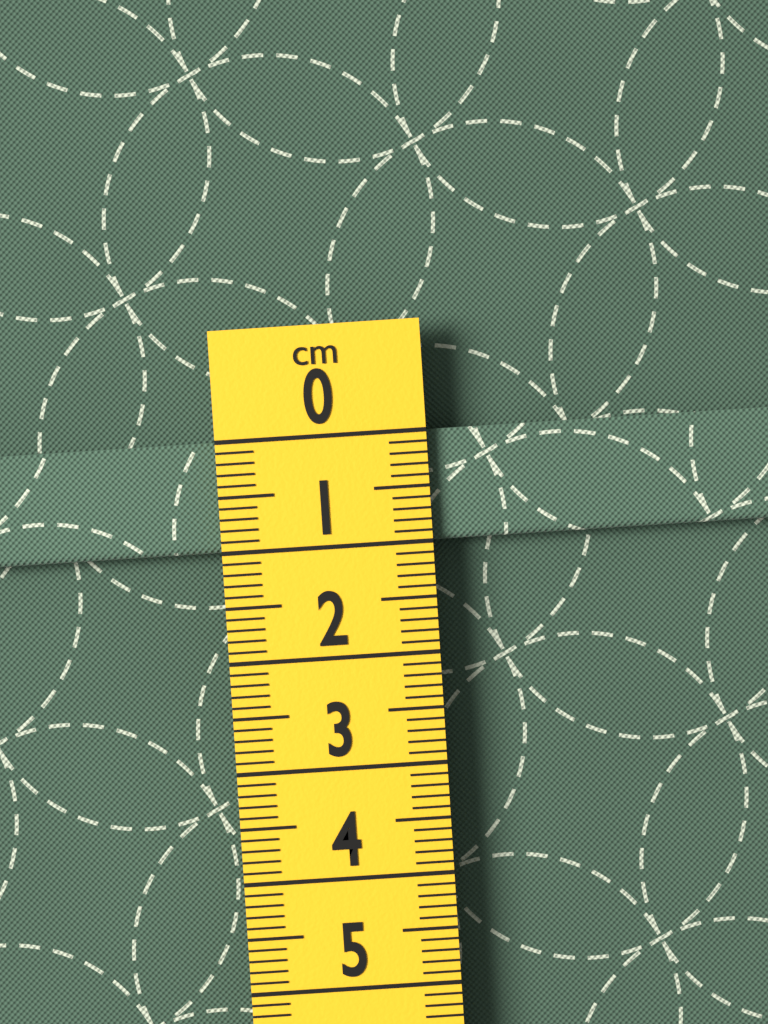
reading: 1.0 cm
